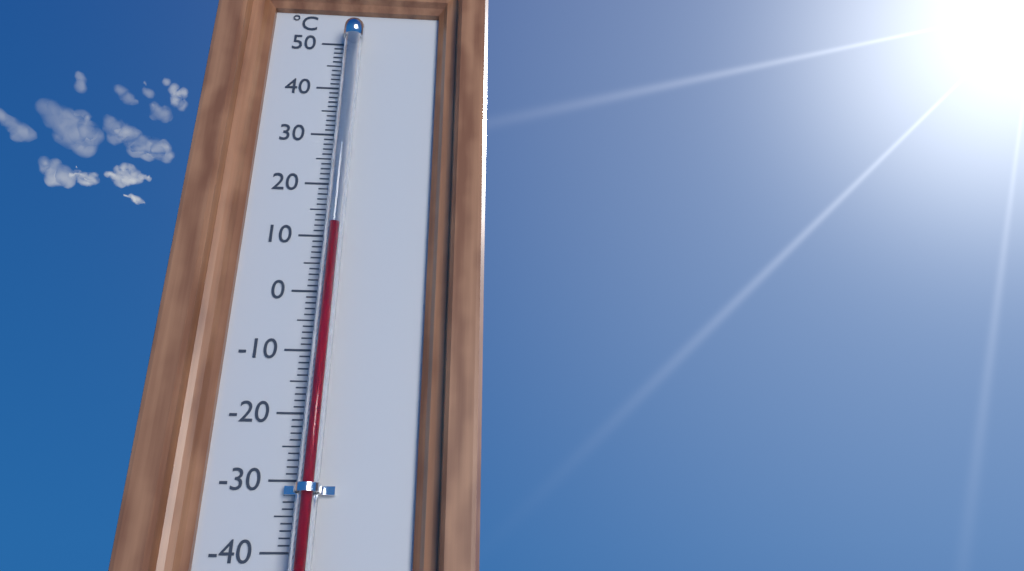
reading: 11 °C
